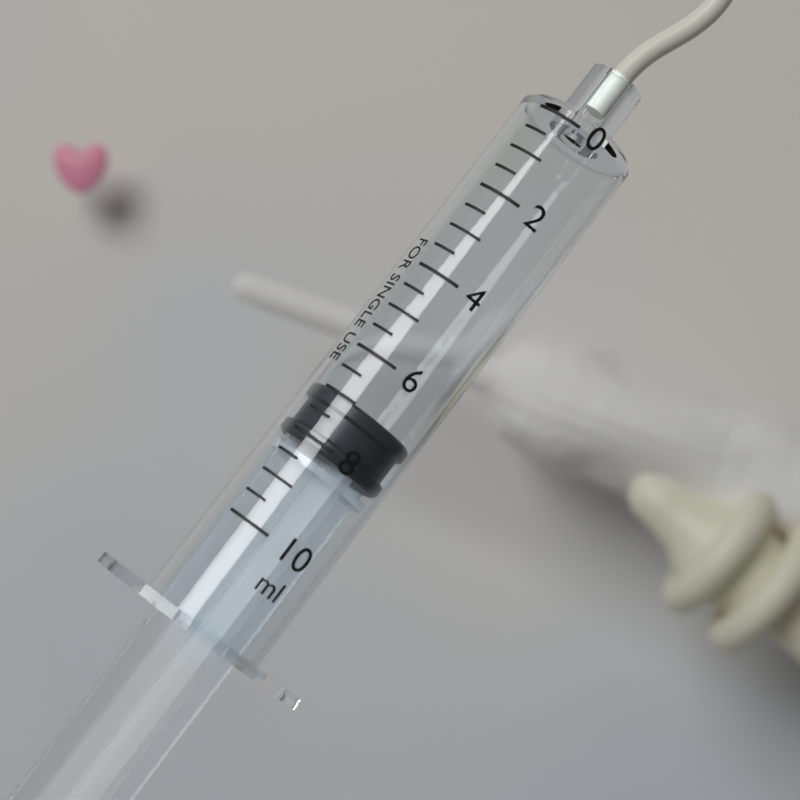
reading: 7.0 ml
